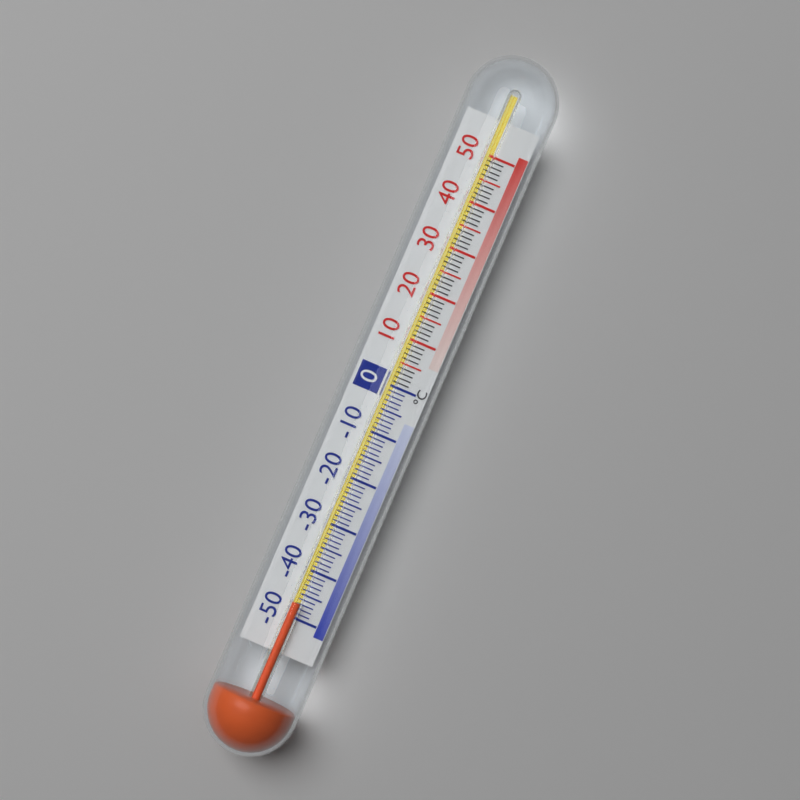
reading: -47 °C
